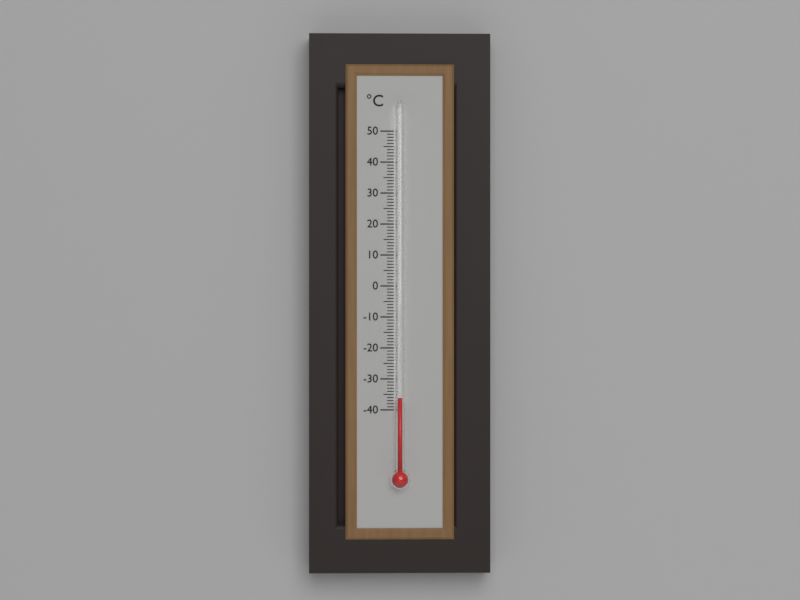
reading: -36 °C
